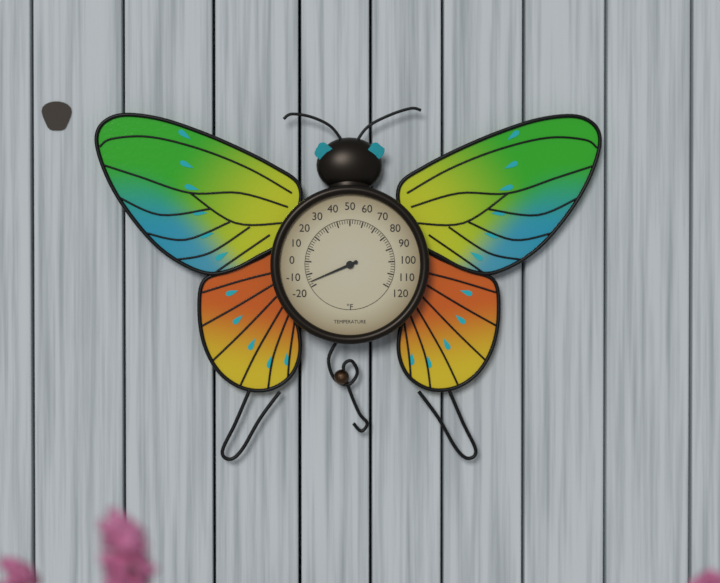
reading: -16 °F
